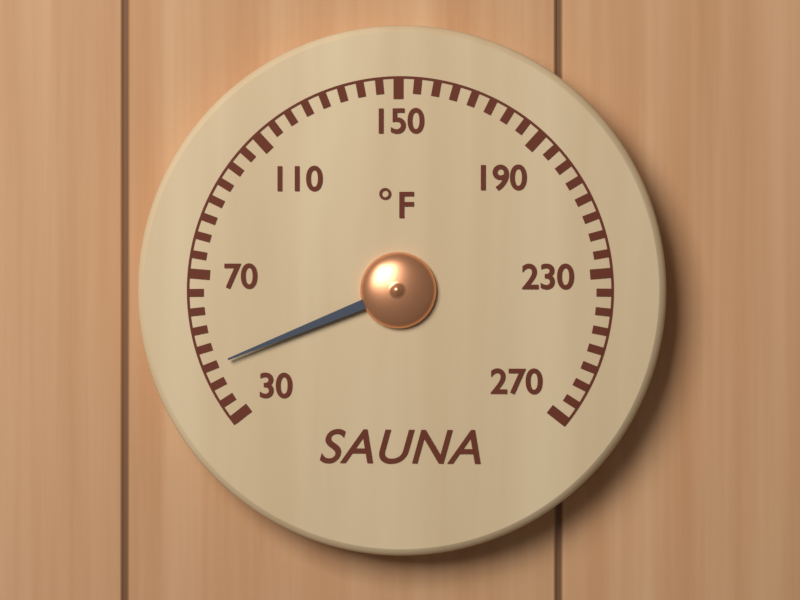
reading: 45 °F
